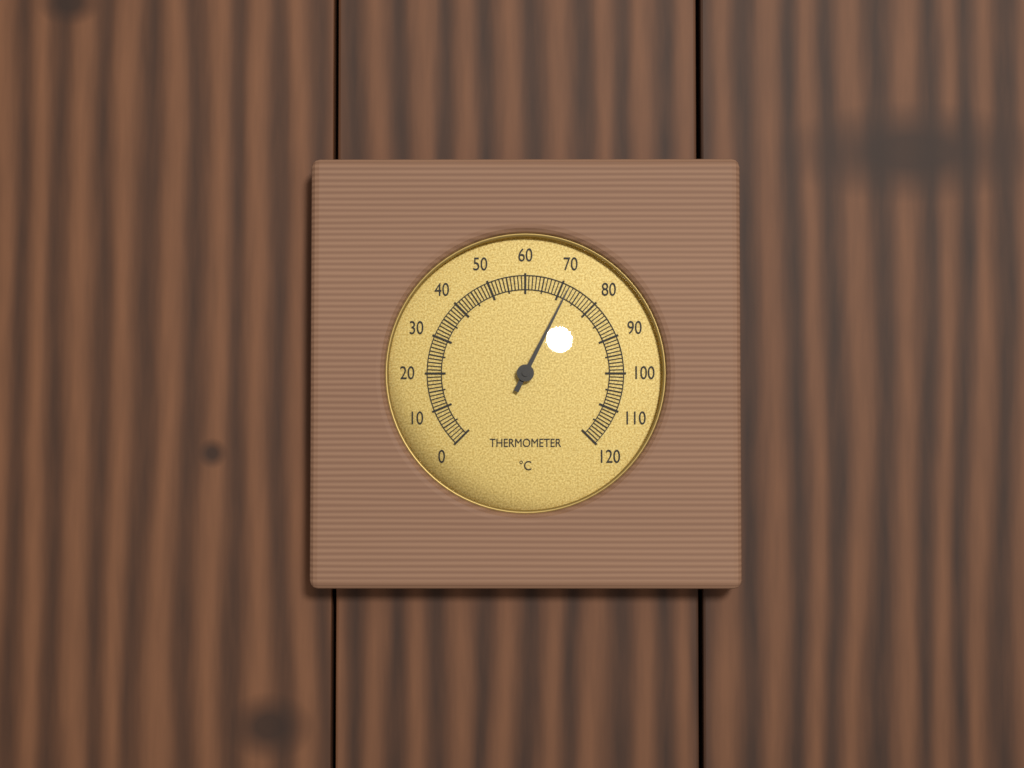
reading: 72 °C
